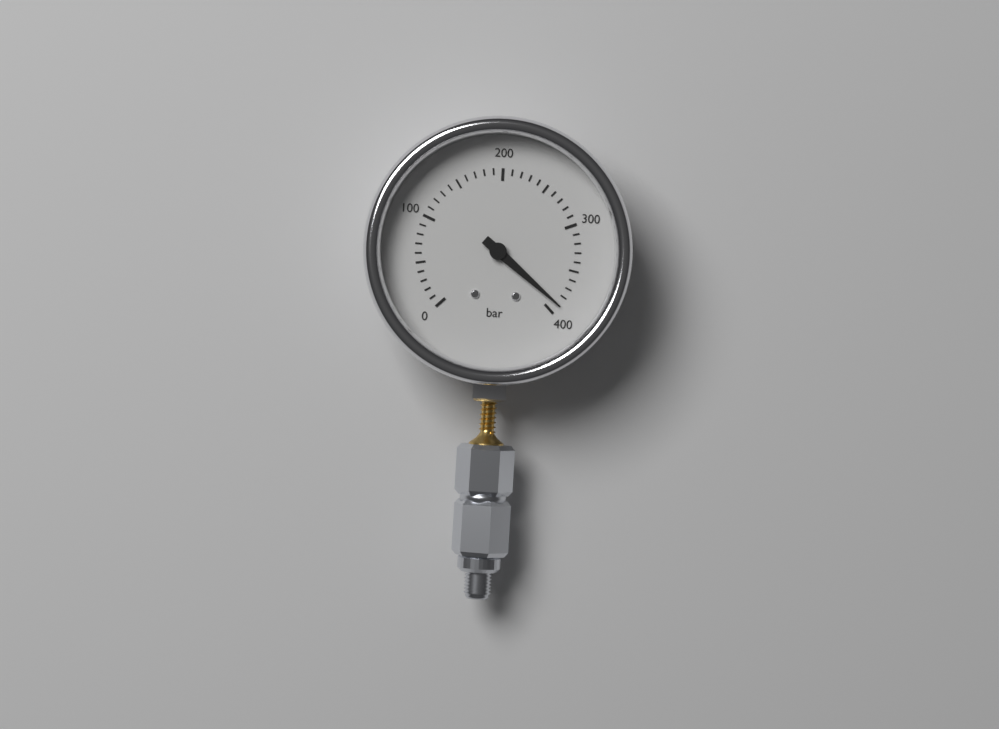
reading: 390 bar
